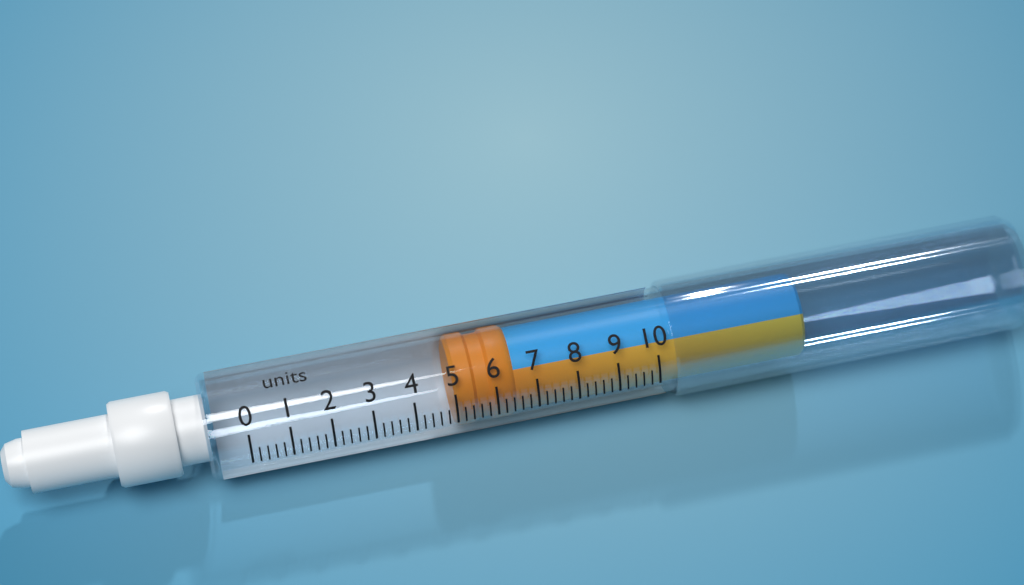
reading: 5.0 units
